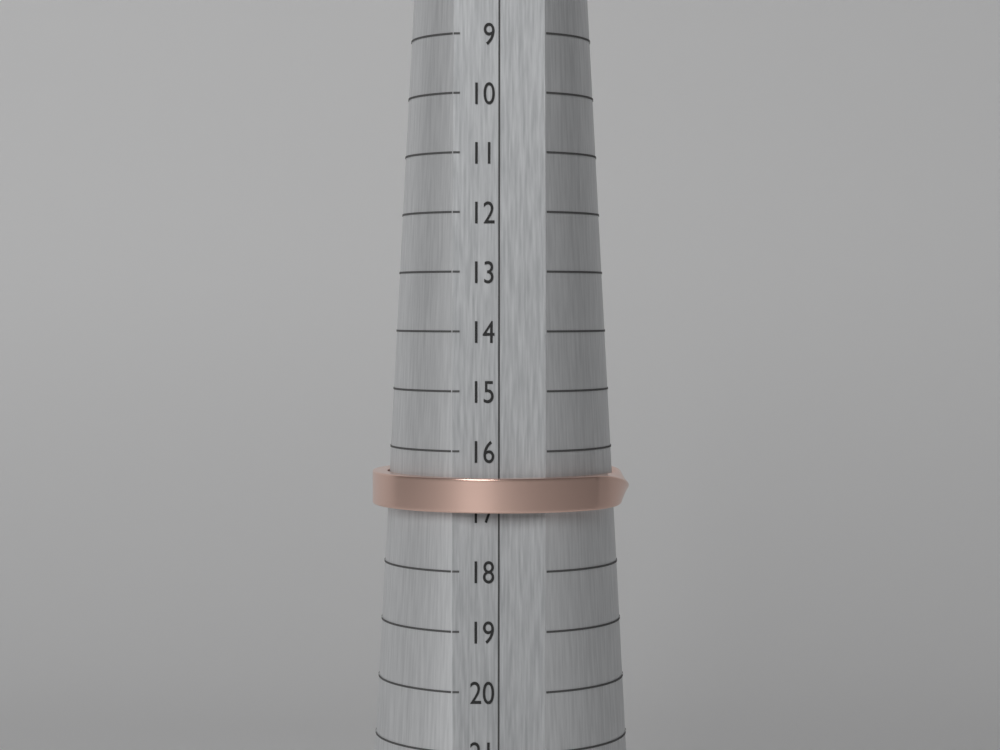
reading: 17 (no unit)
